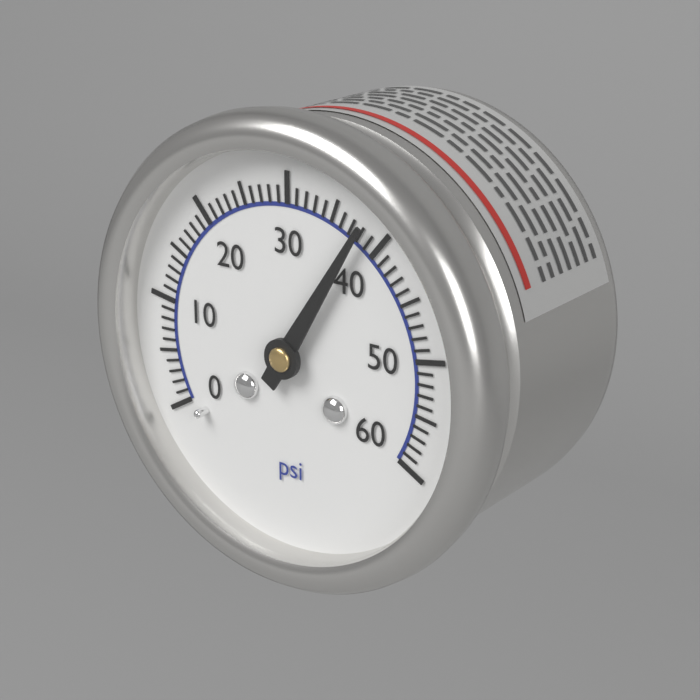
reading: 38 psi
